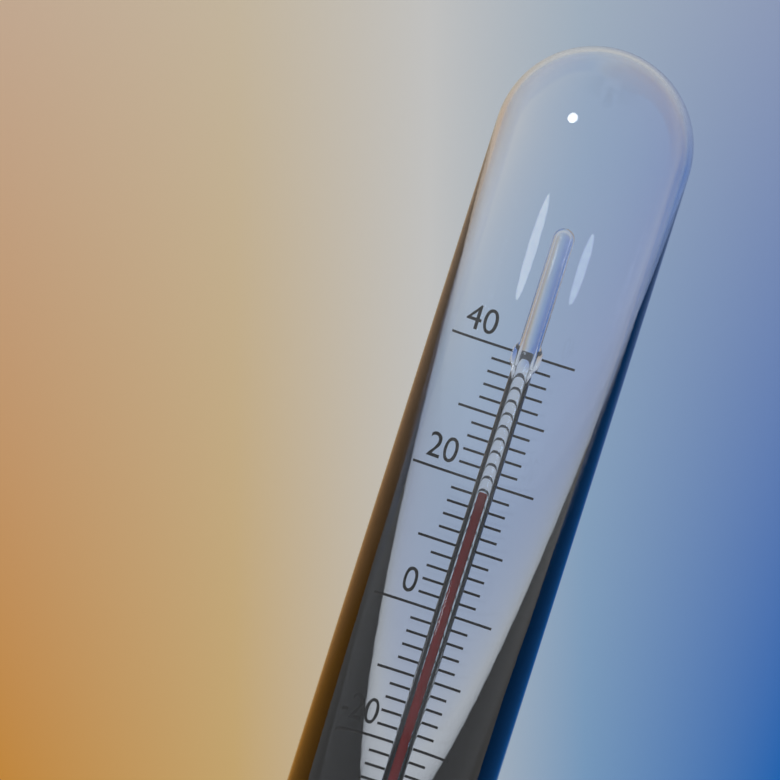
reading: 18 °C
